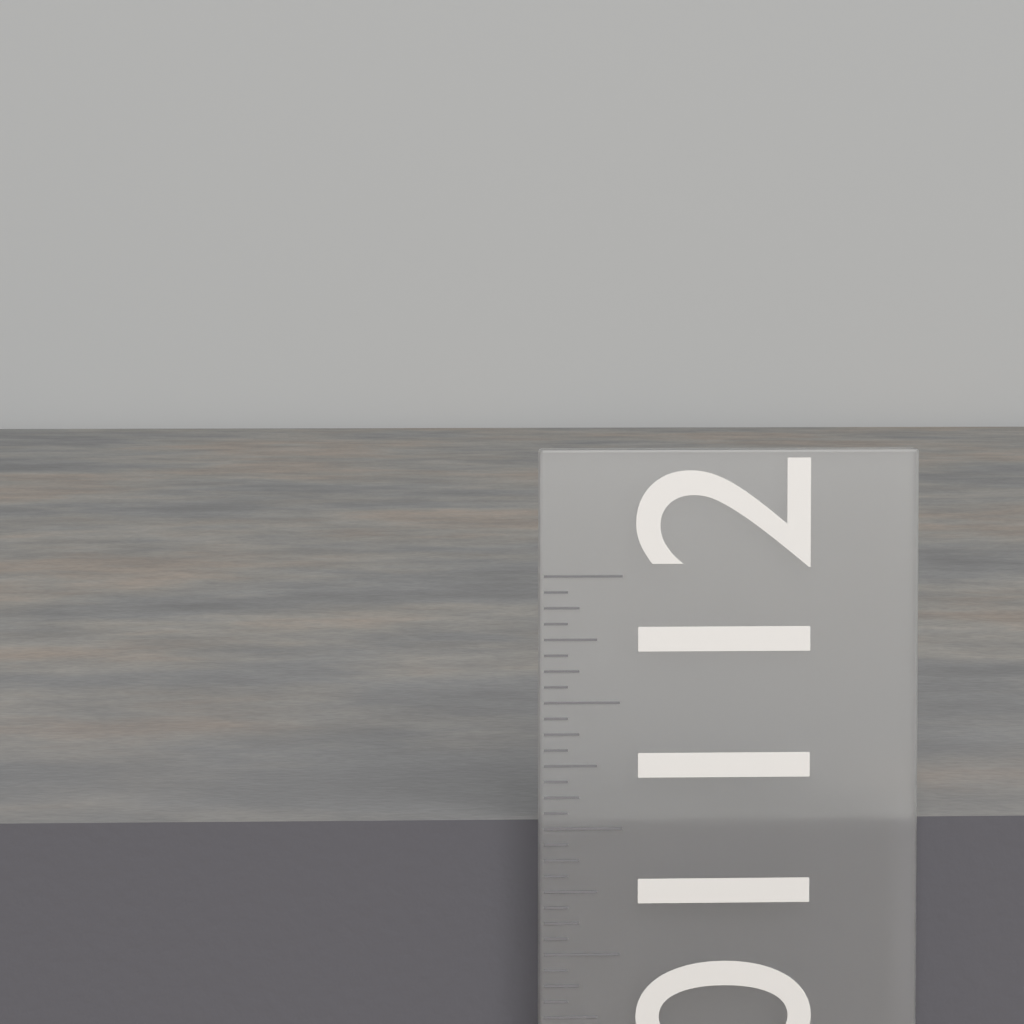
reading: 11.0000 in
